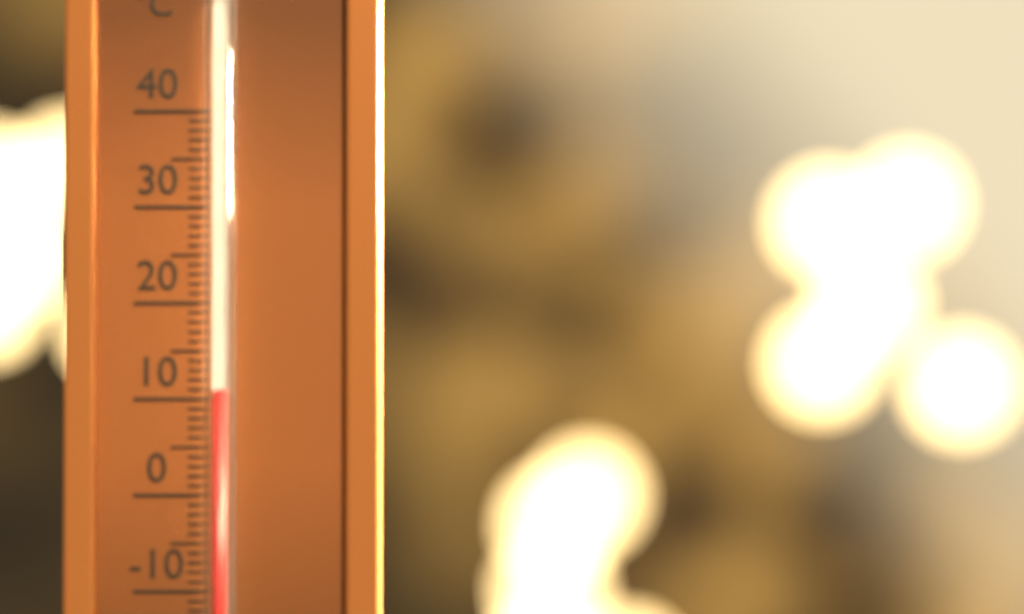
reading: 11 °C
